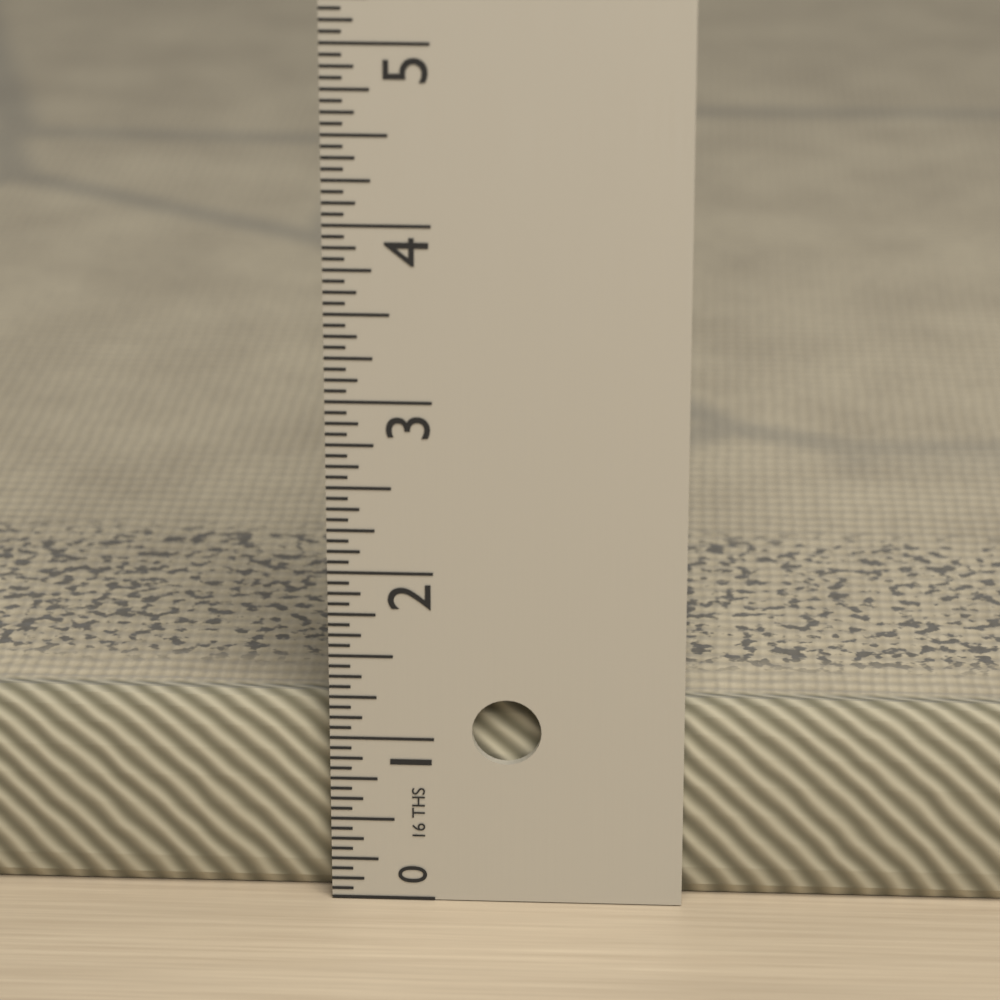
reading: 1.1875 in
